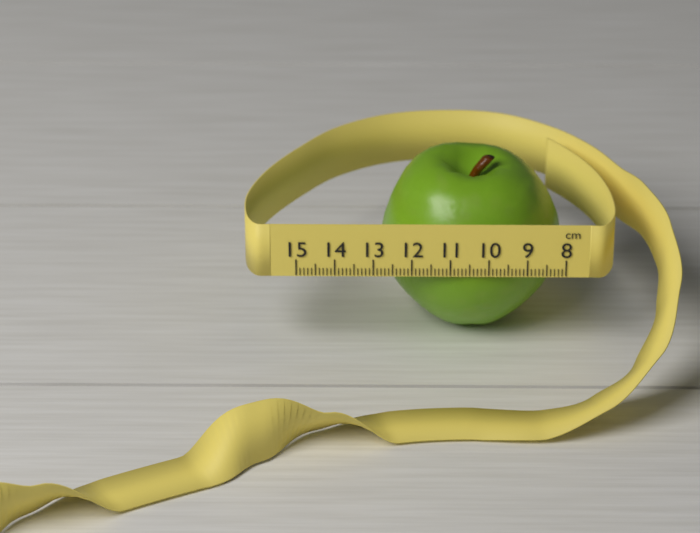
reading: 12.8 cm
